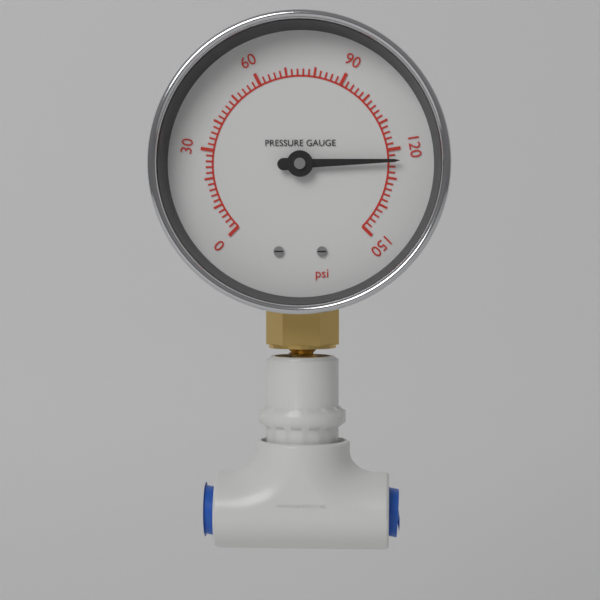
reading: 124 psi
